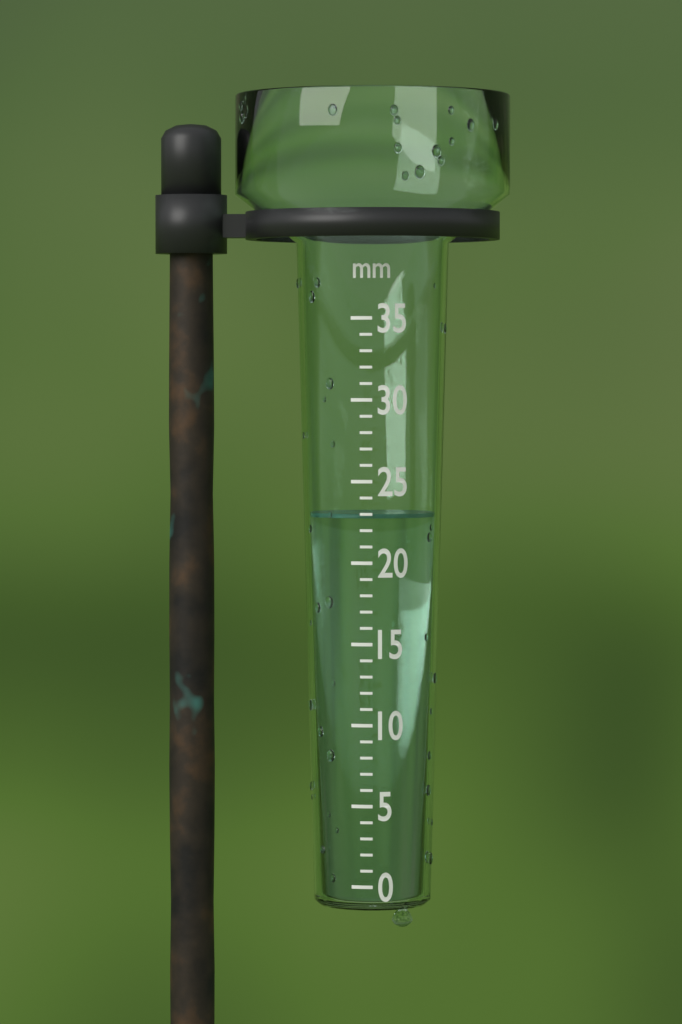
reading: 23 mm
